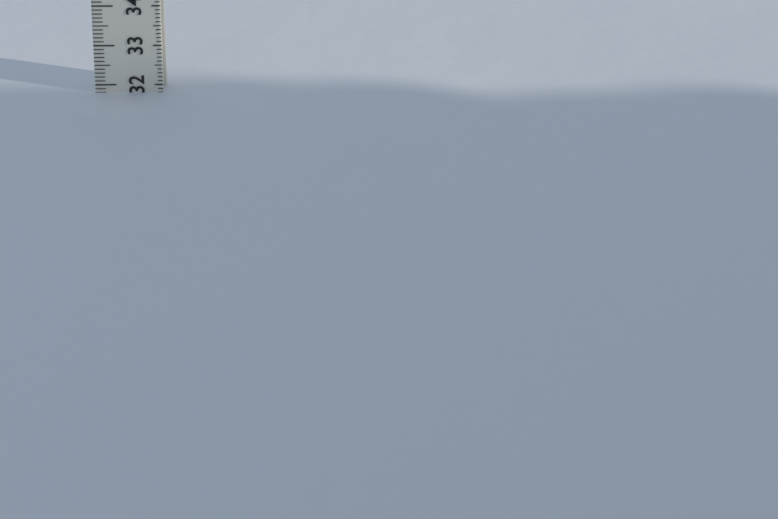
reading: 31.8 (no unit)
